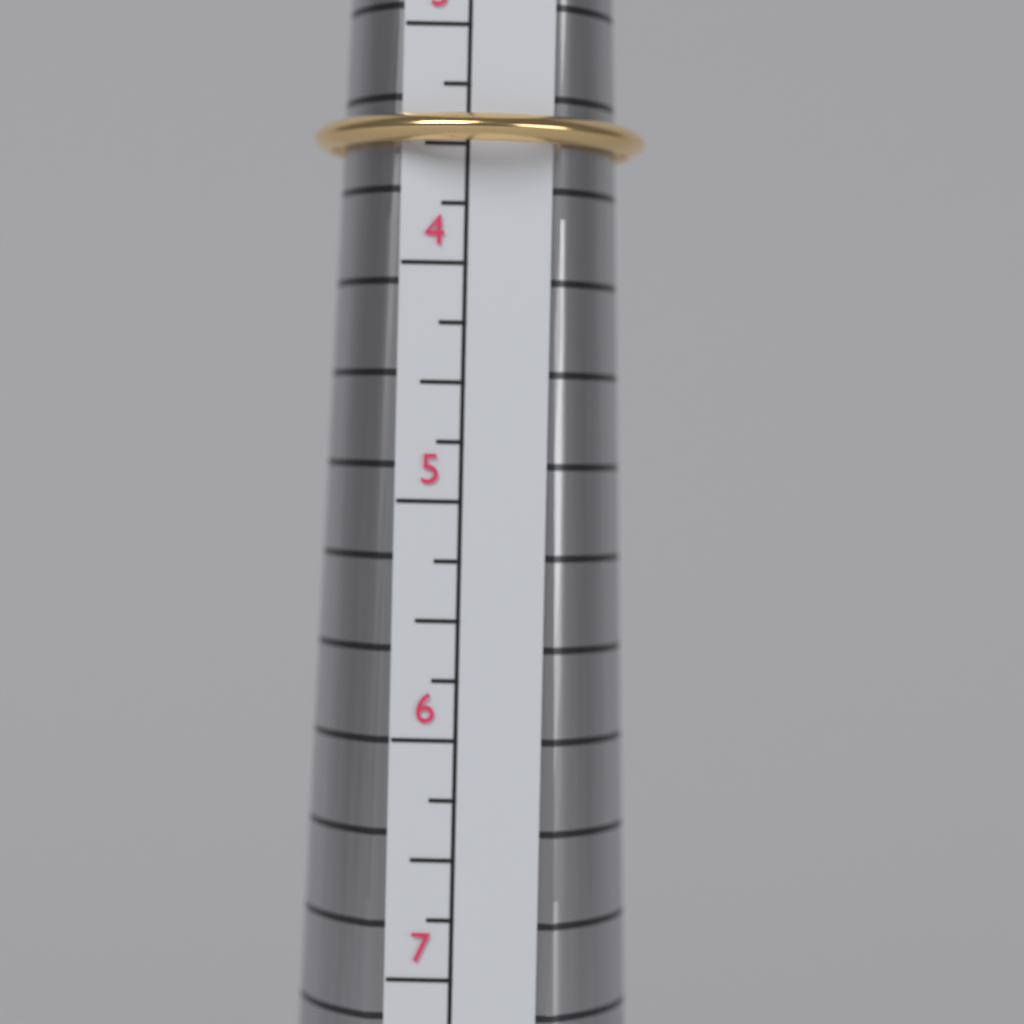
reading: 3.50 (no unit)
